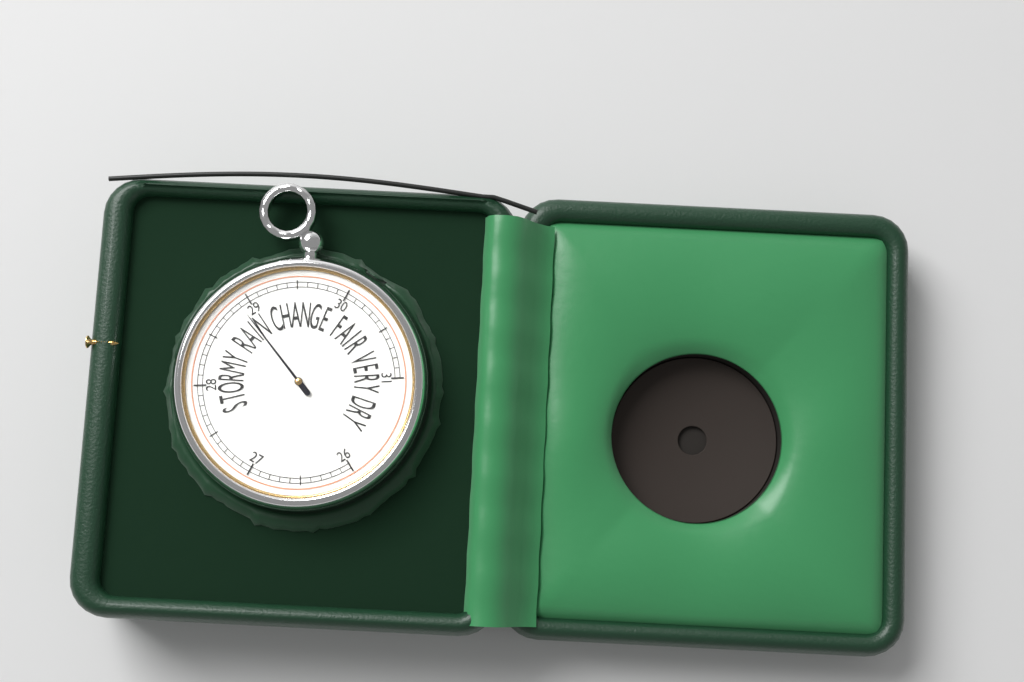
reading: 28.9 inHg
